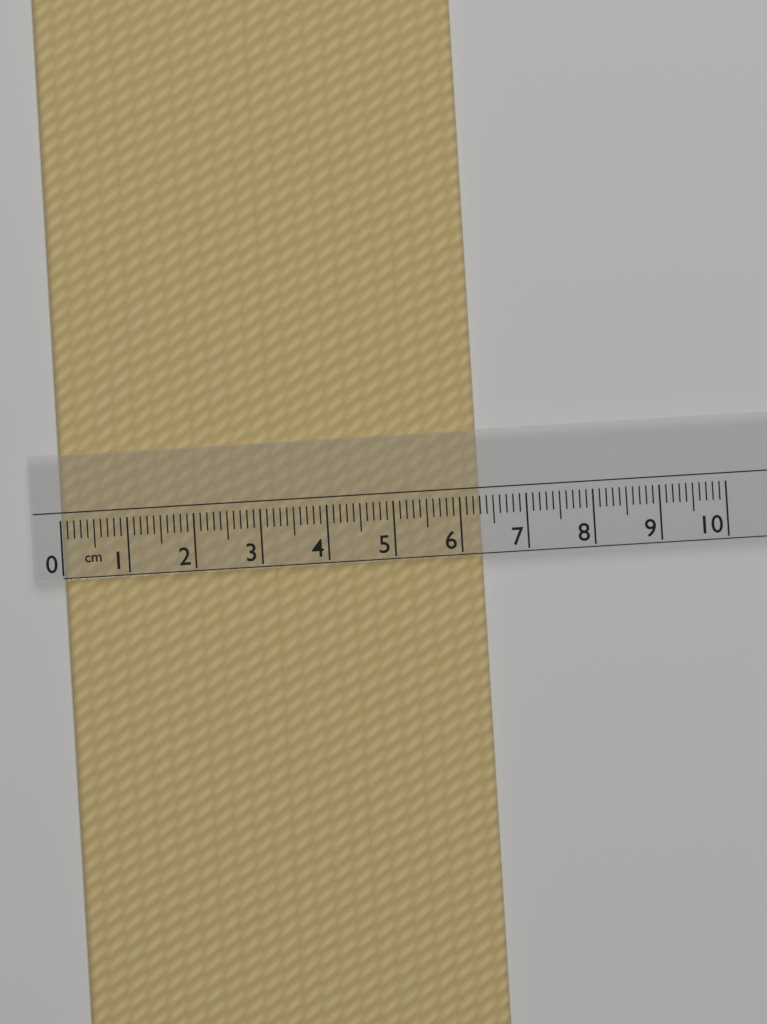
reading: 6.3 cm
